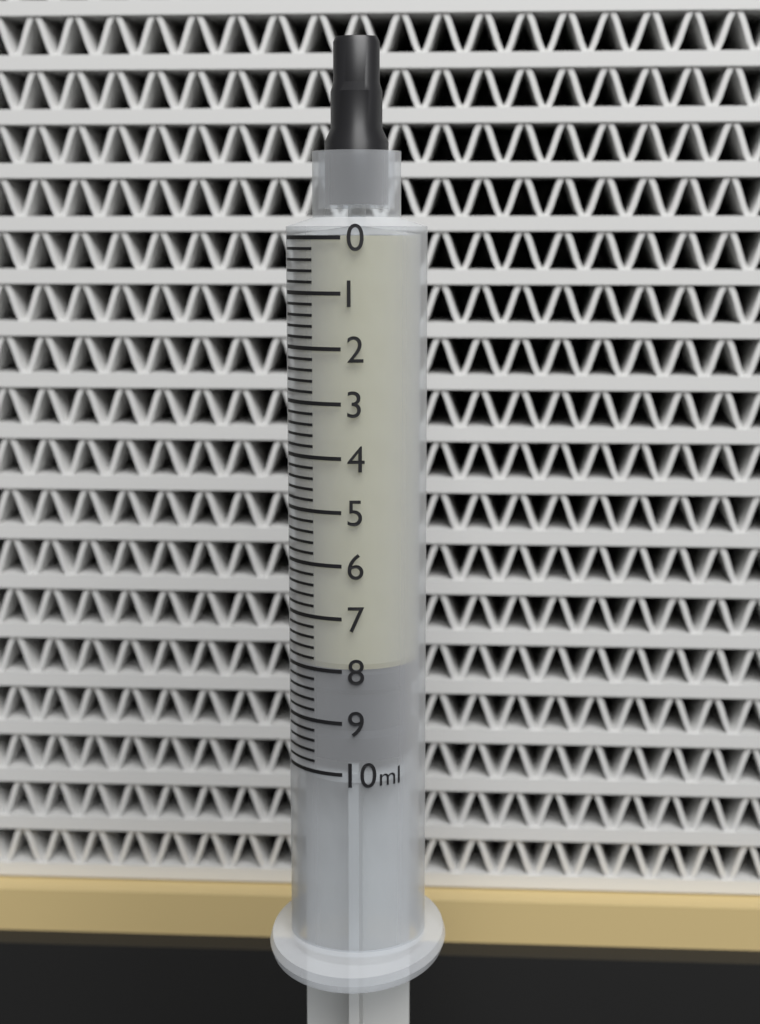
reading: 8.0 ml
